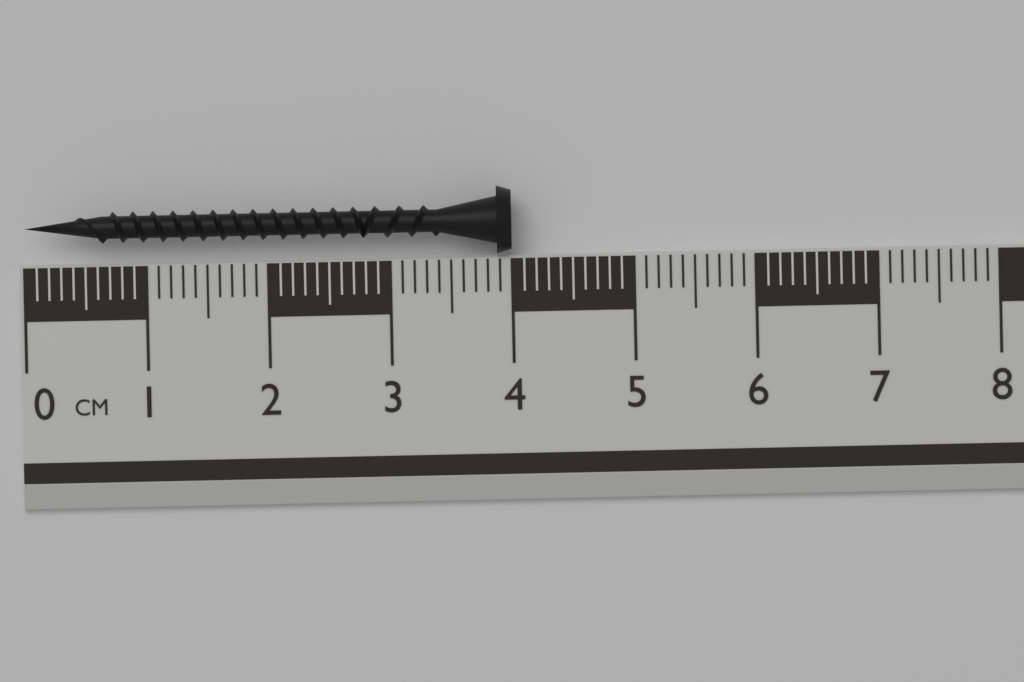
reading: 4.0 cm
